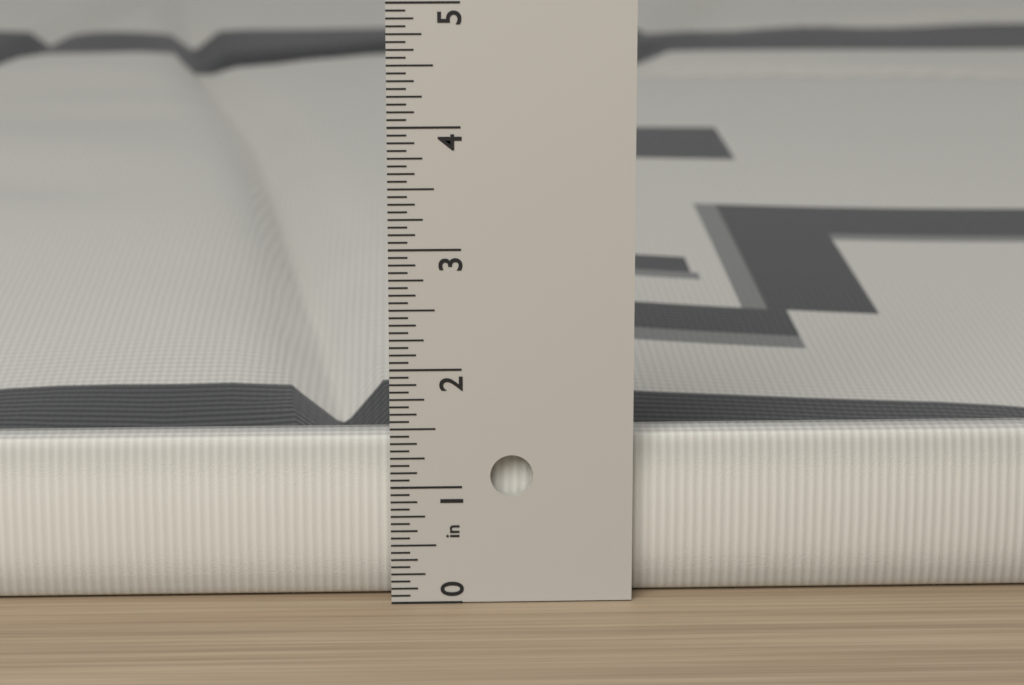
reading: 1.3750 in
